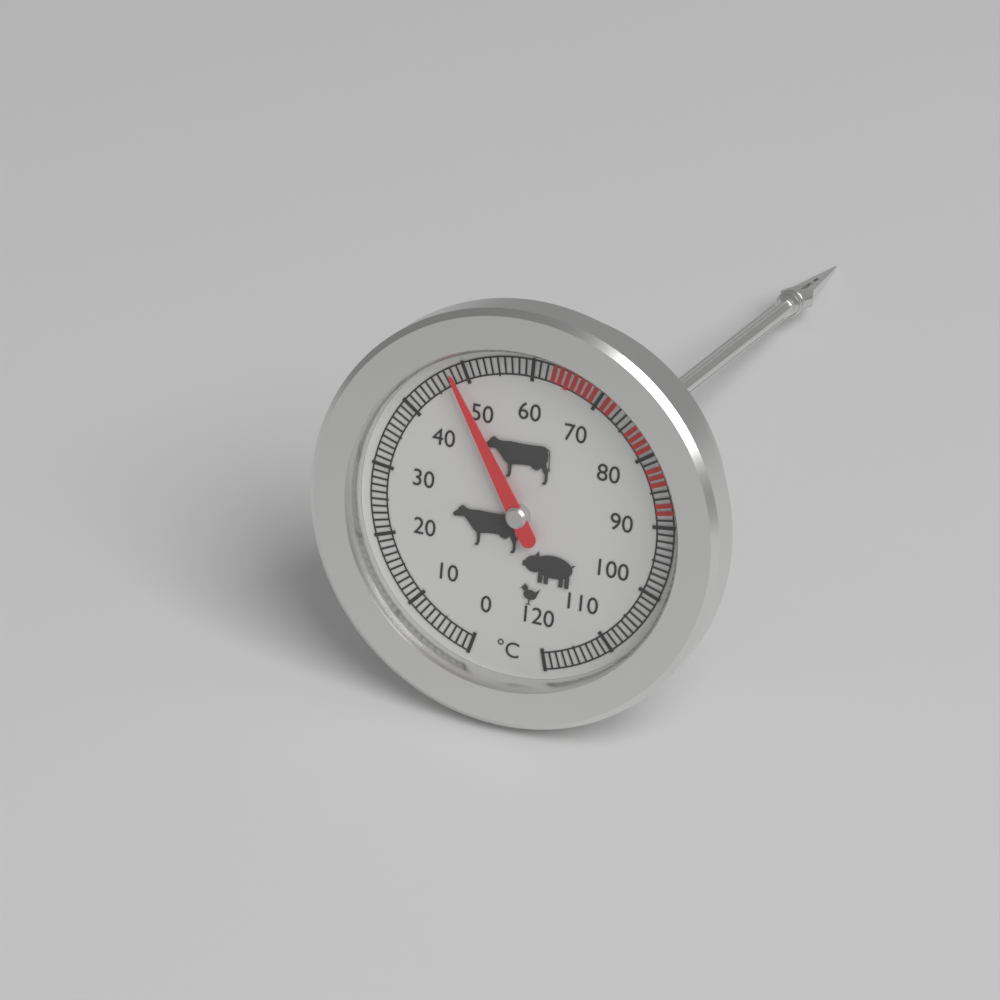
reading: 48 °C
